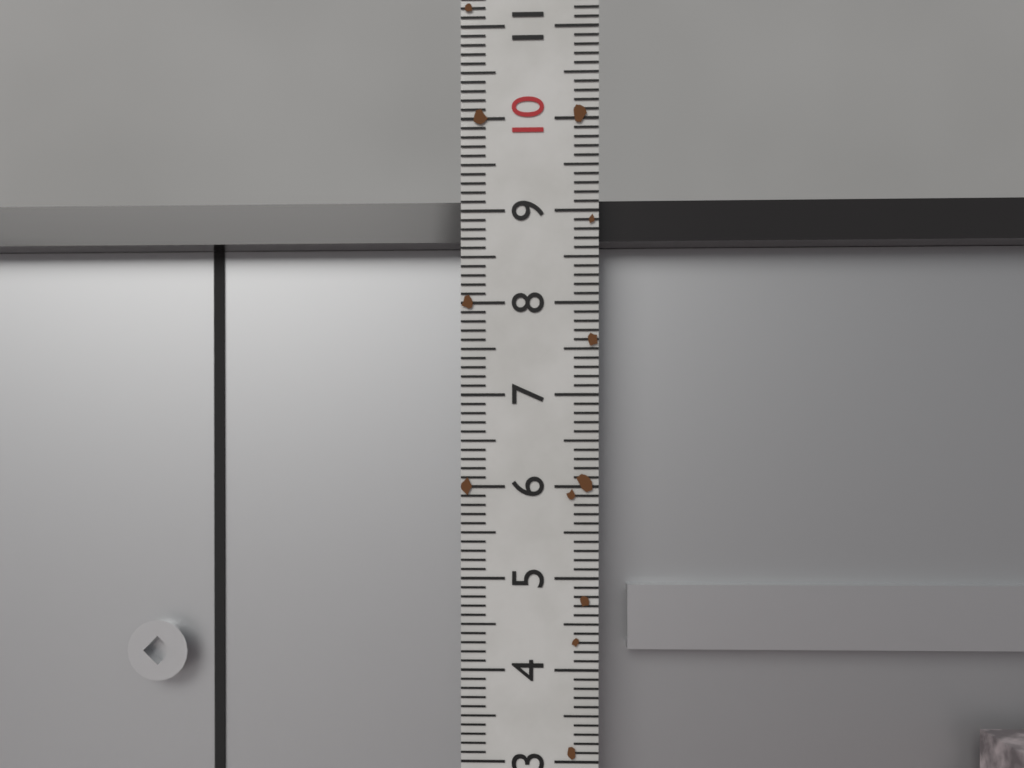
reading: 9.2 (no unit)
